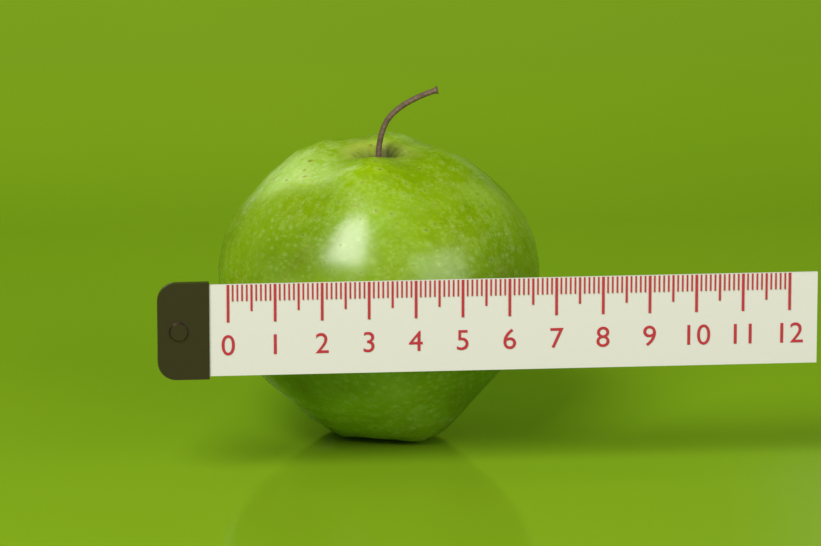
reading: 7.0 (no unit)
